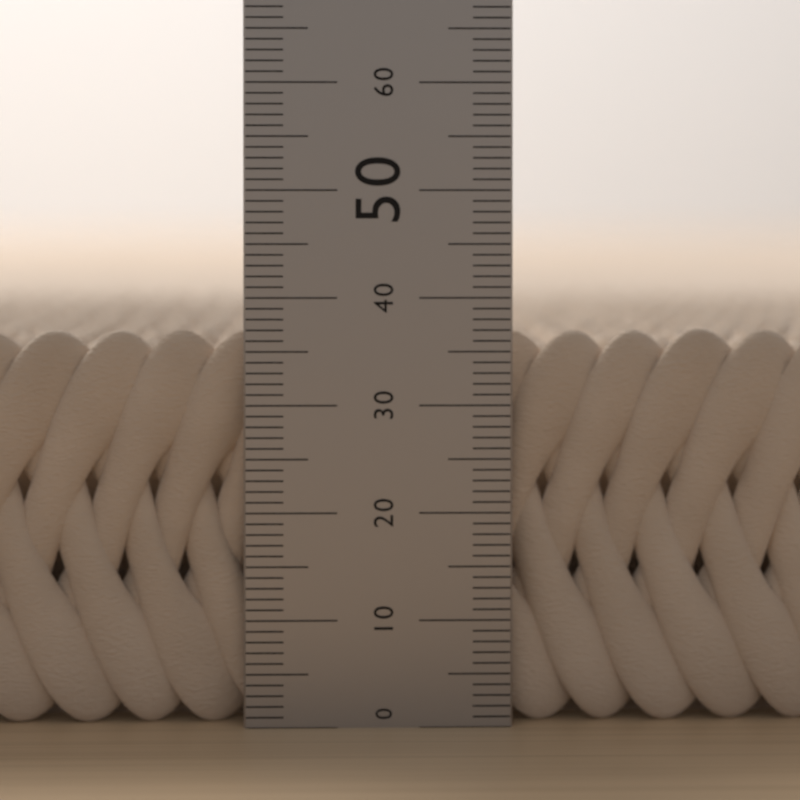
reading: 37 (no unit)
